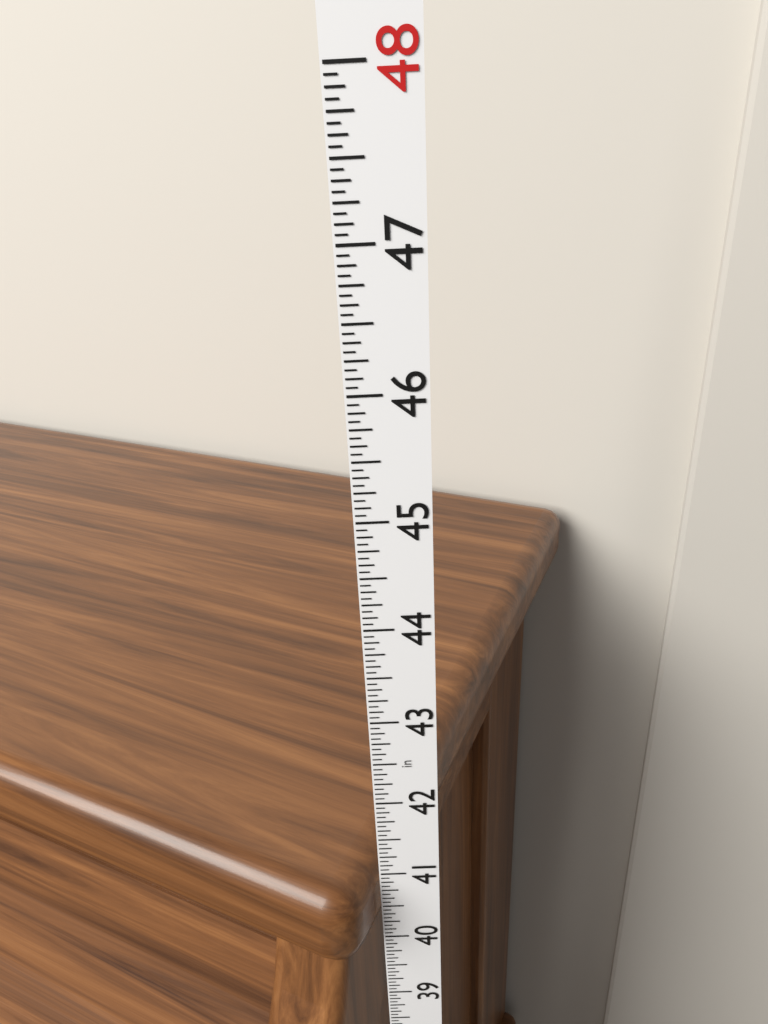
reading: 41.1250 in
